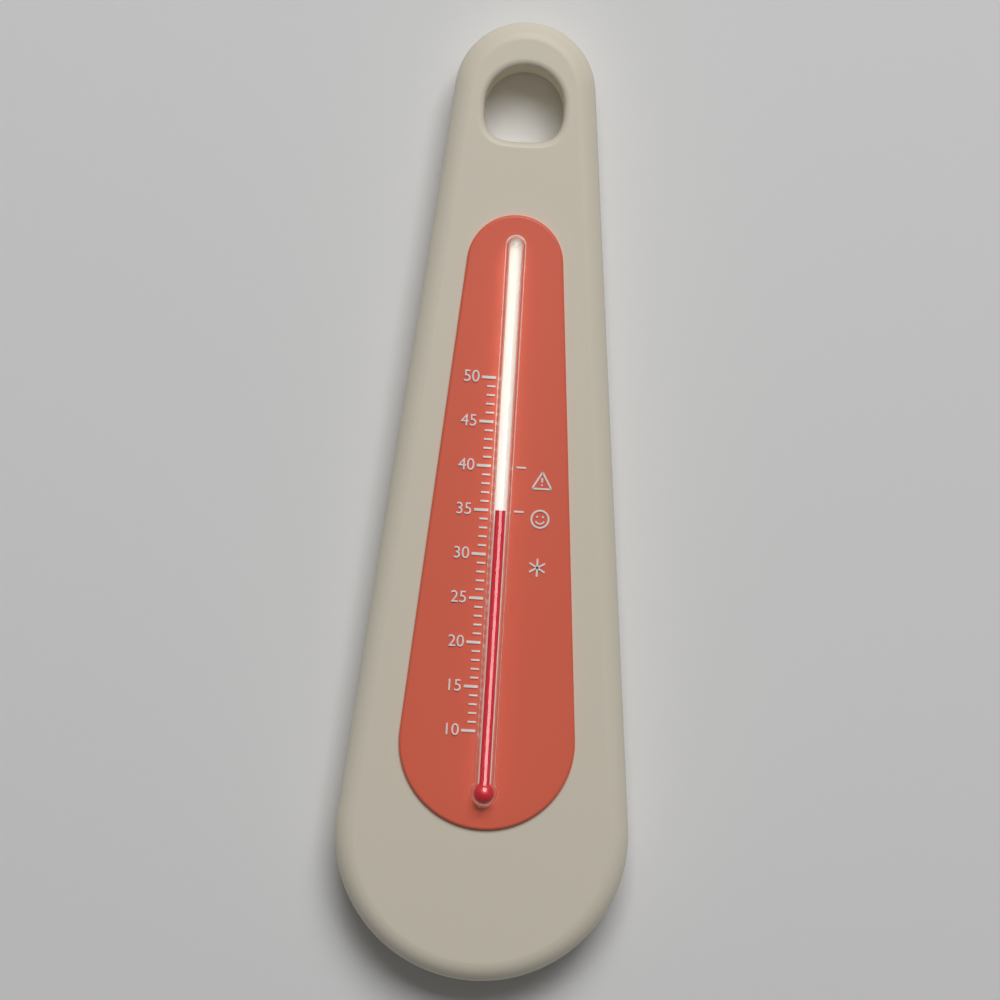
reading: 35 (no unit)
